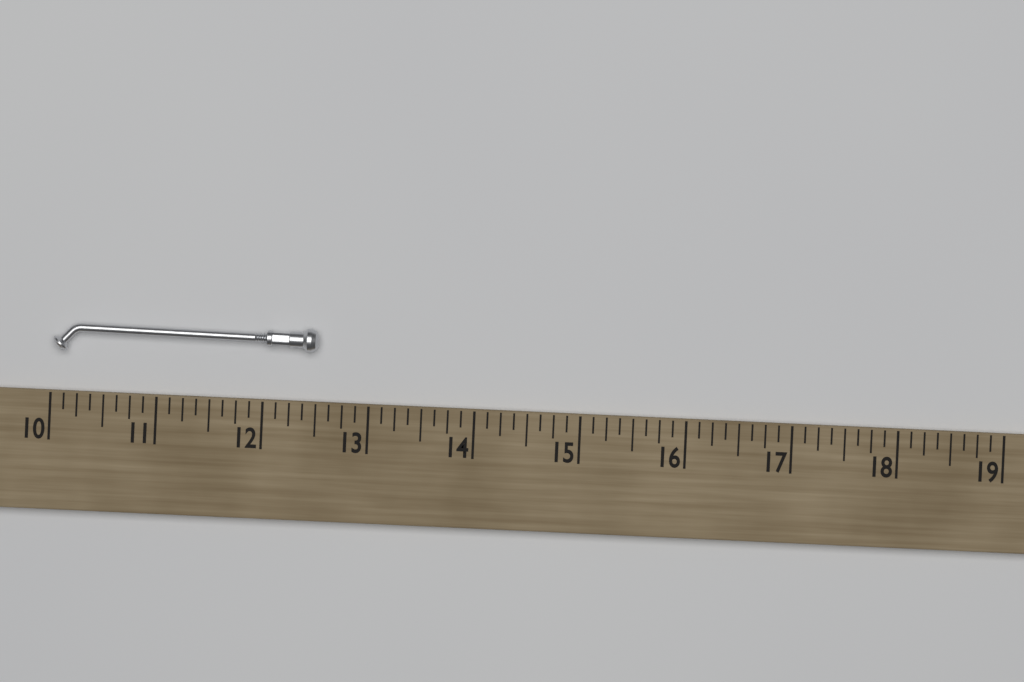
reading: 12.500 (no unit)
